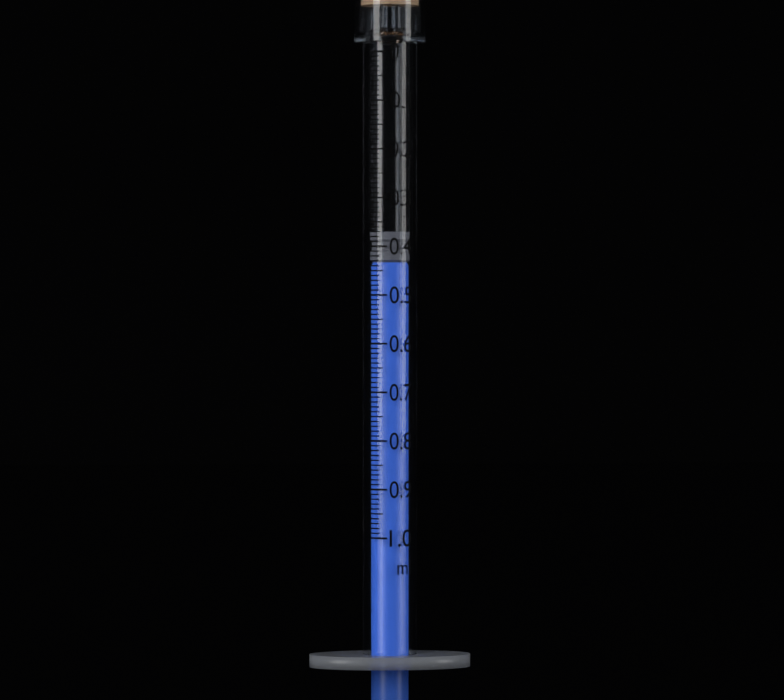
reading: 0.37 ml
